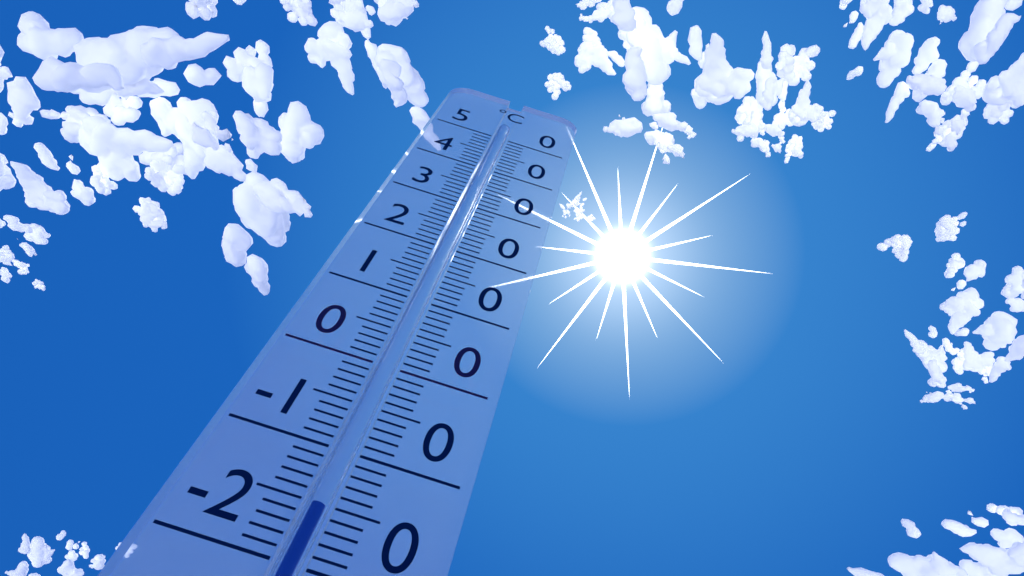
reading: -15 °C
